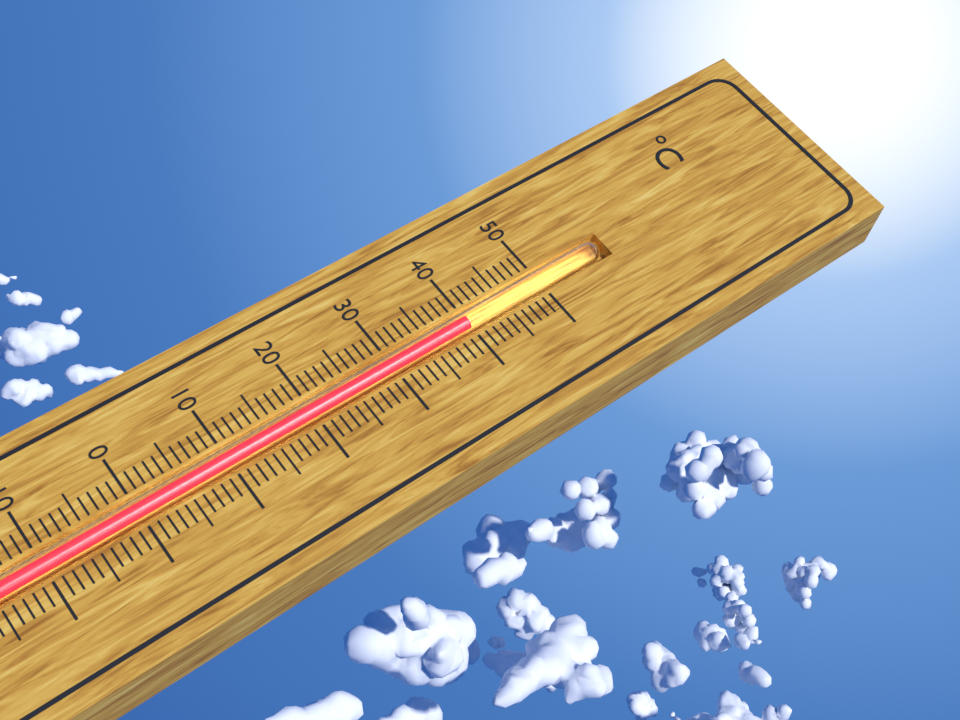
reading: 40 °C
